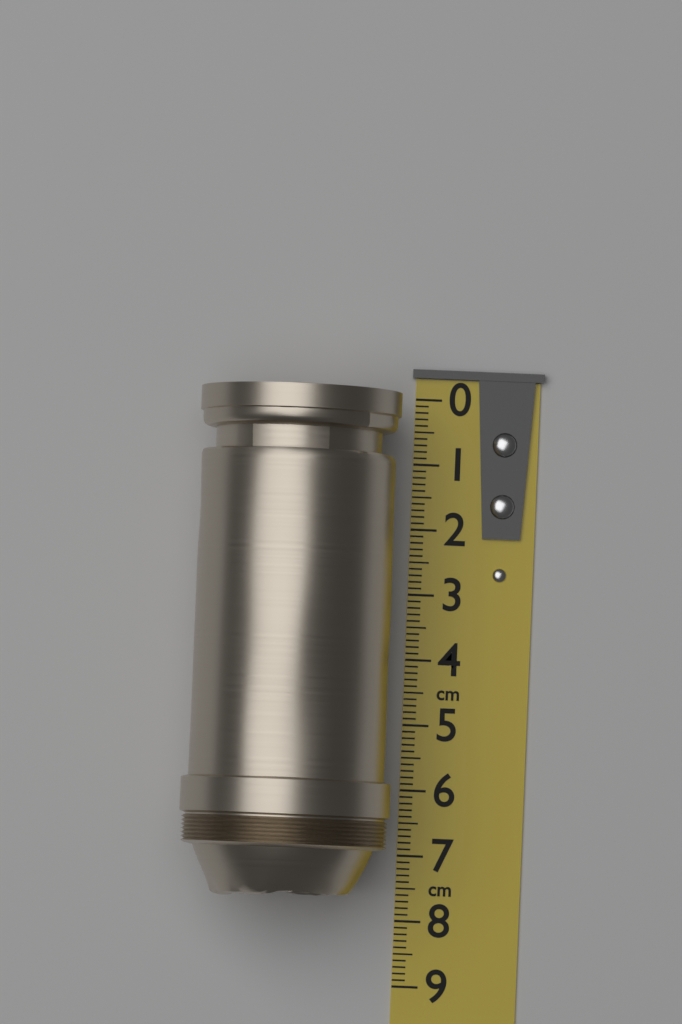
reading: 7.7 cm
